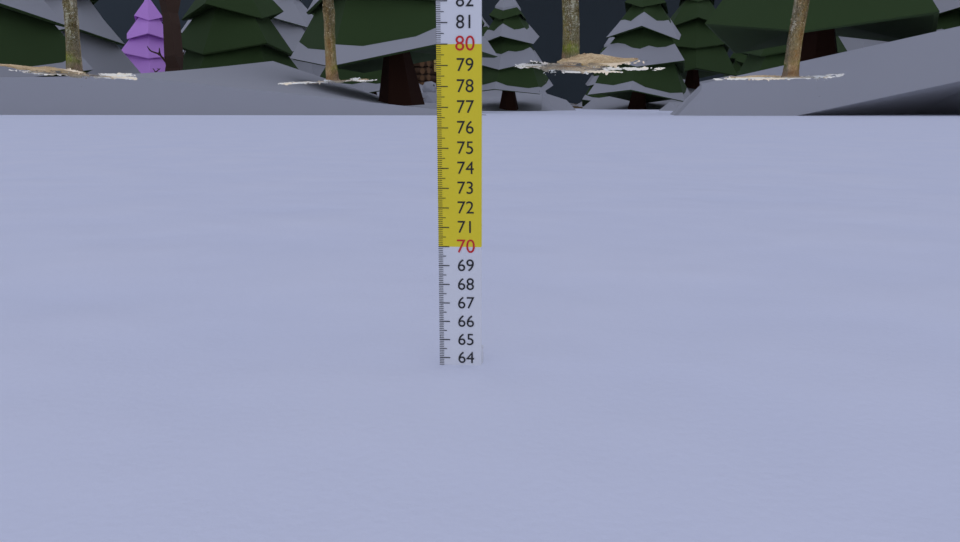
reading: 63.6 cm
